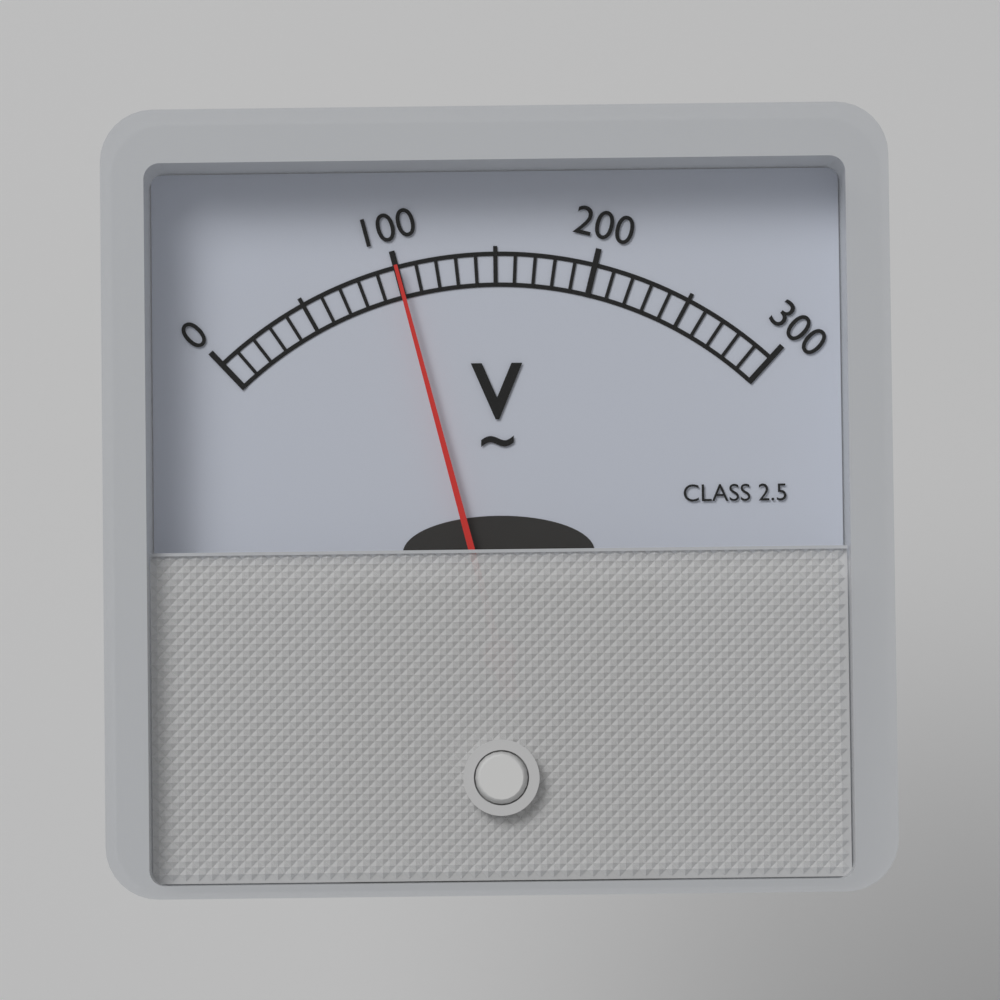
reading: 100 V
